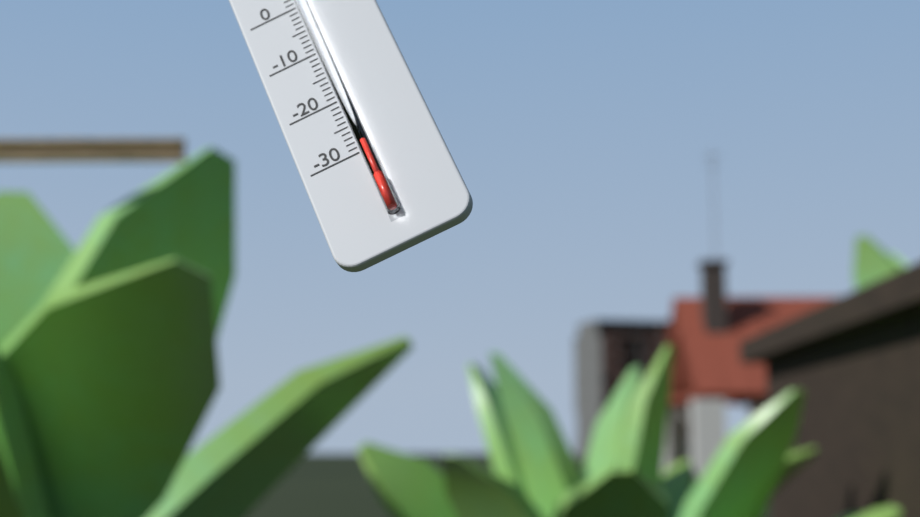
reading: -29 °C
